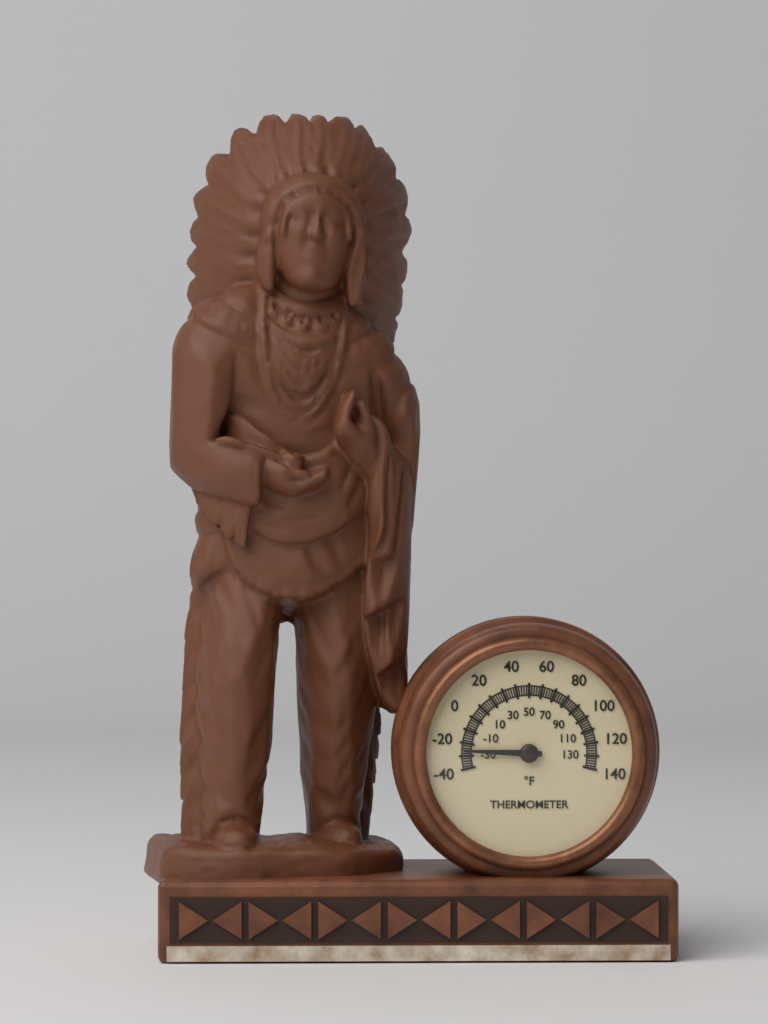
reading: -26 °F
